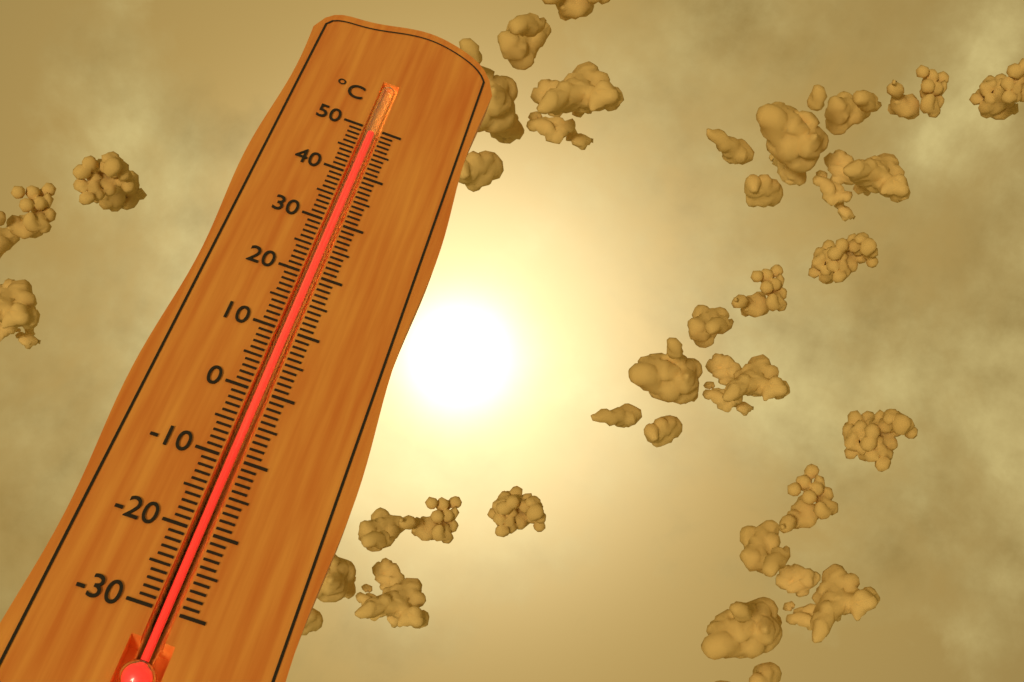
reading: 49 °C
